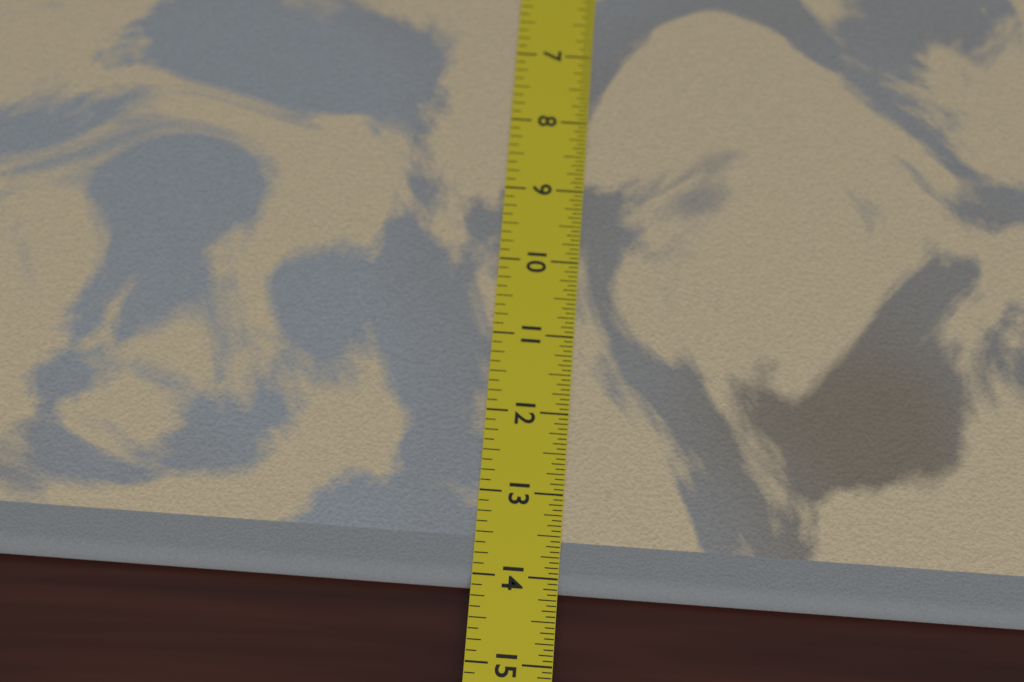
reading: 14.1250 in
